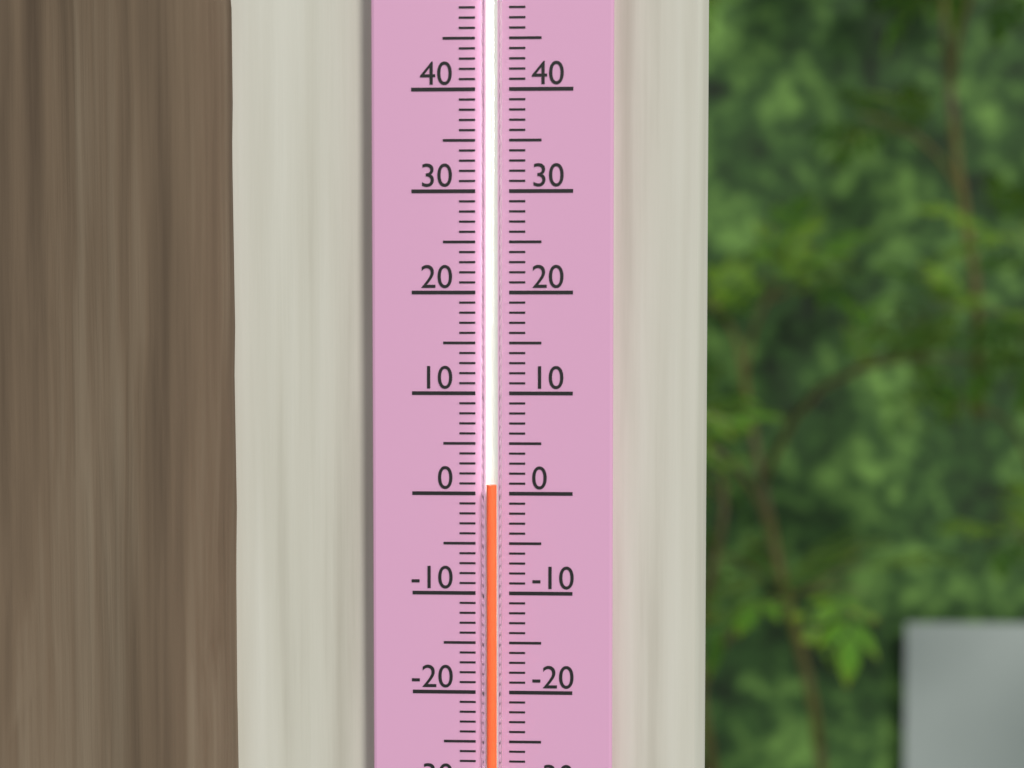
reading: 1 (no unit)
